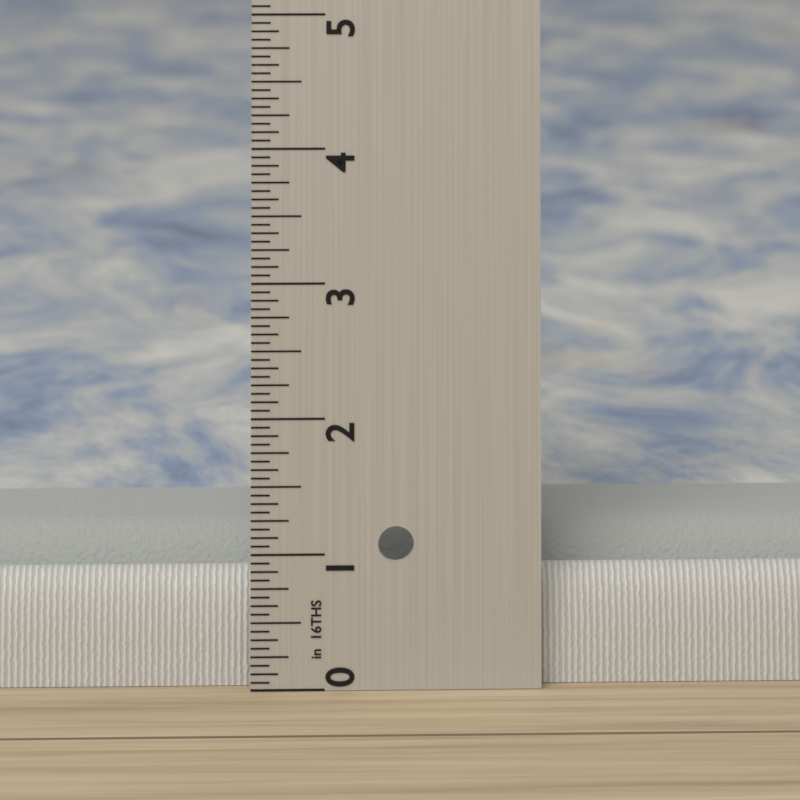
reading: 1.0625 in
